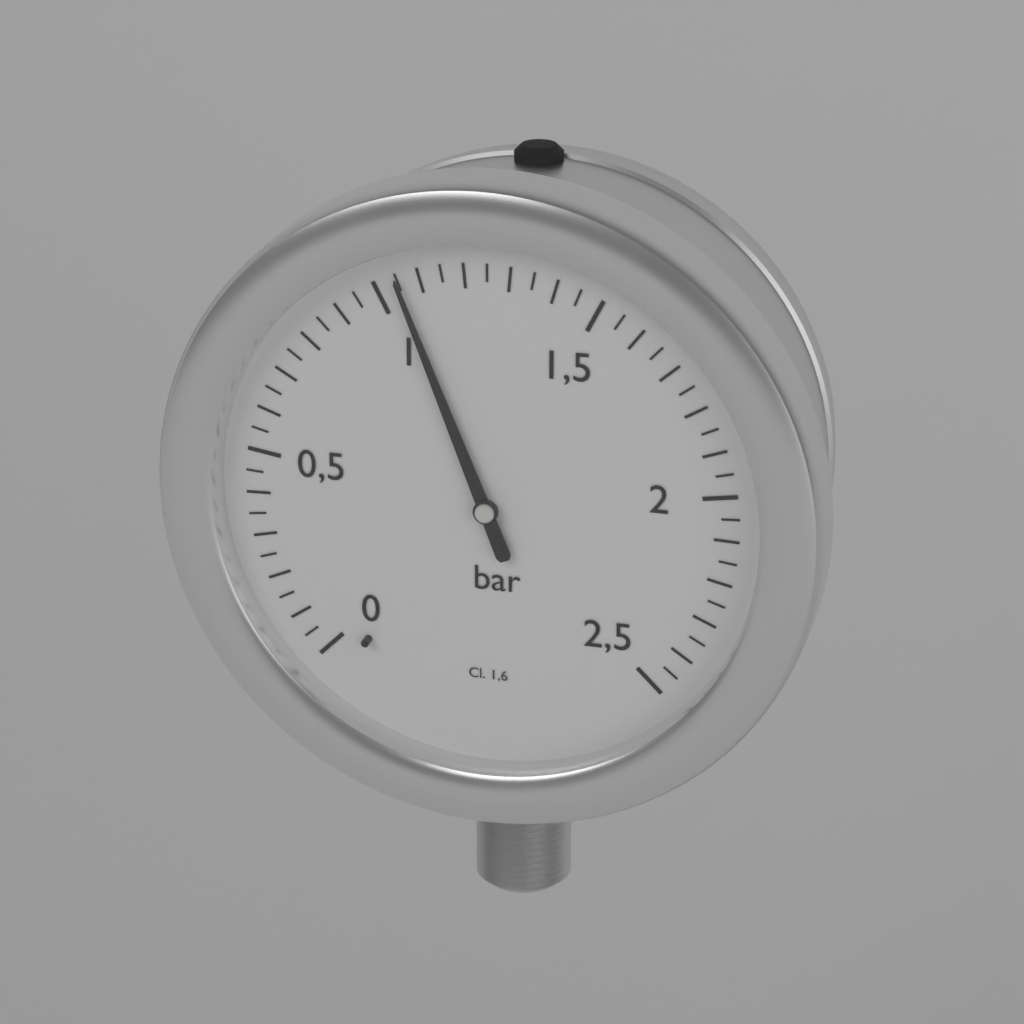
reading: 1.05 bar
